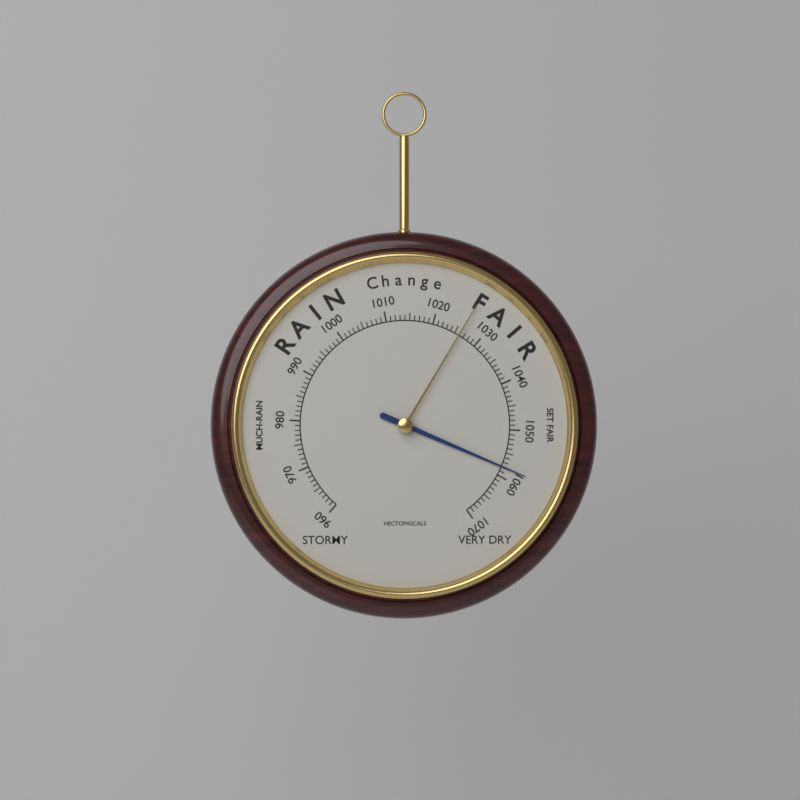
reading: 1058 hPa
